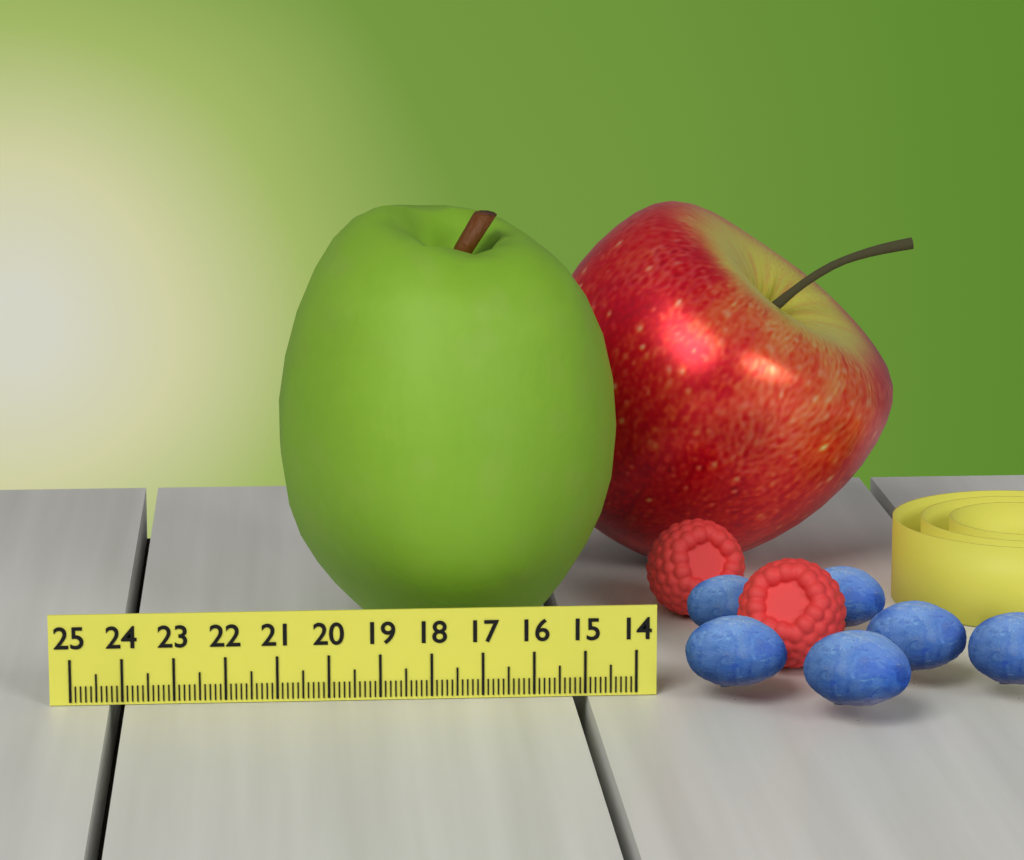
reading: 20.9 (no unit)
